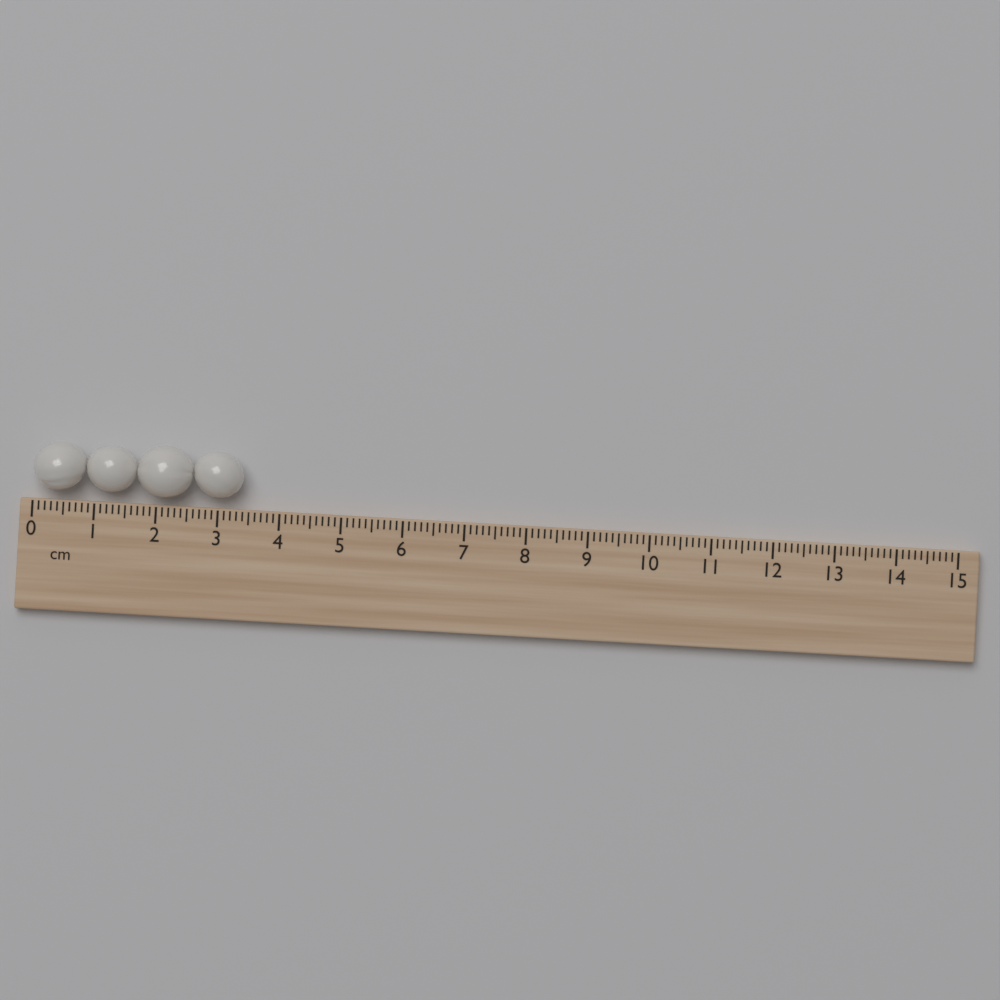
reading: 3.4 cm
